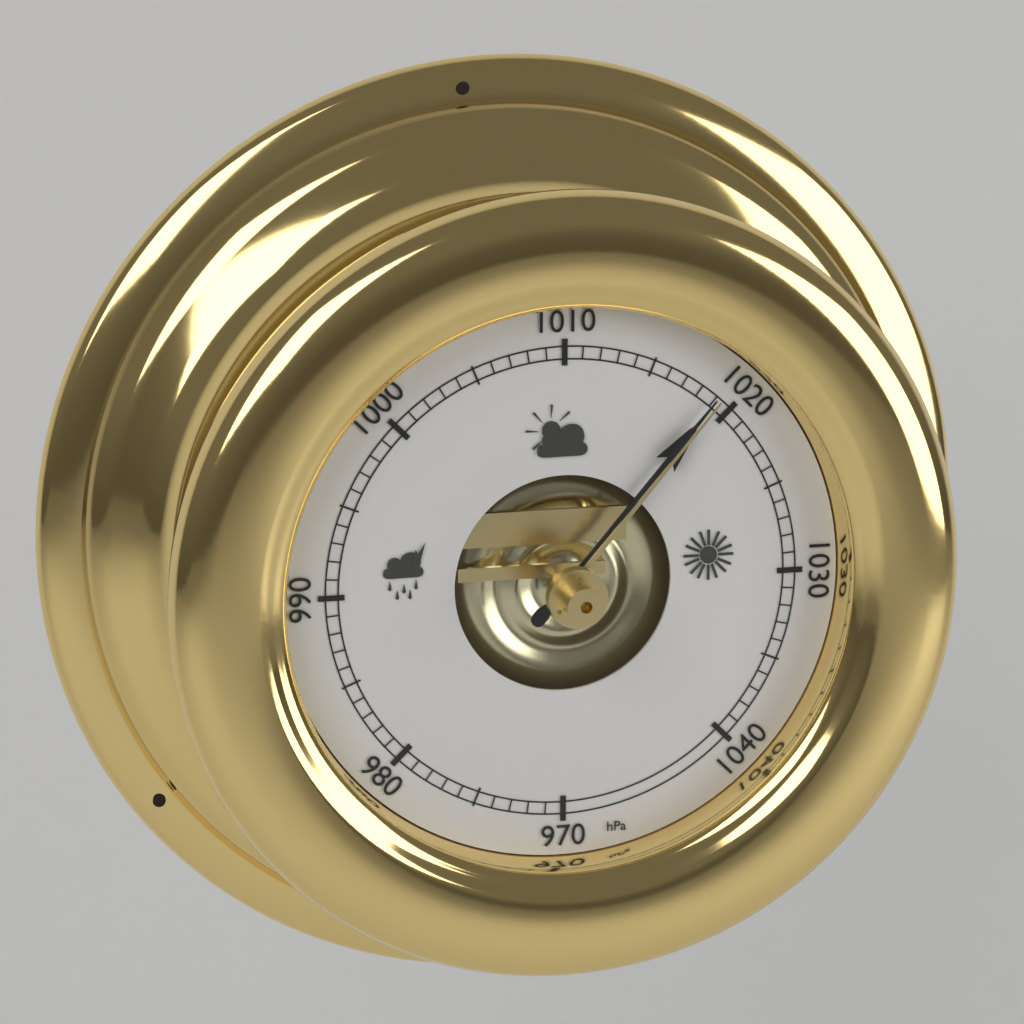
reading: 1019 hPa
